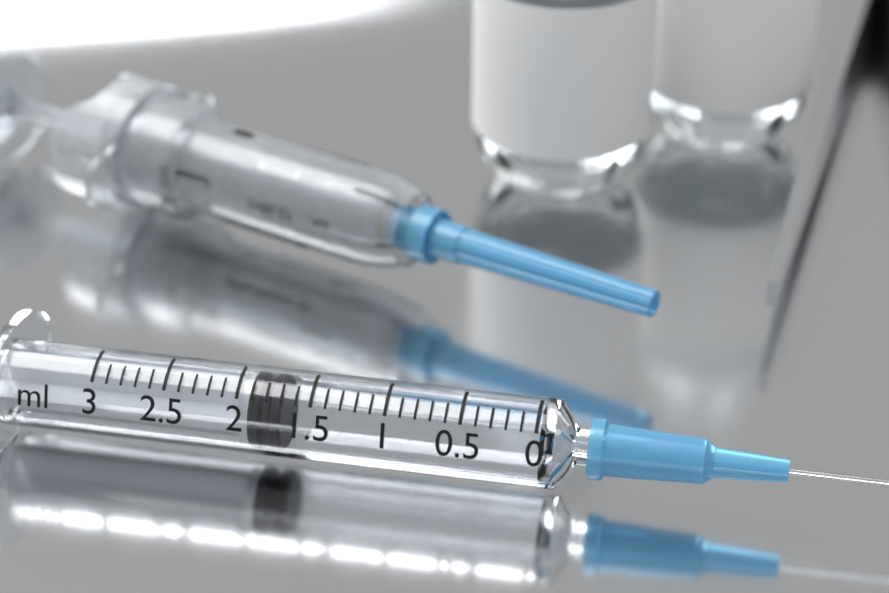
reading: 1.7 ml
